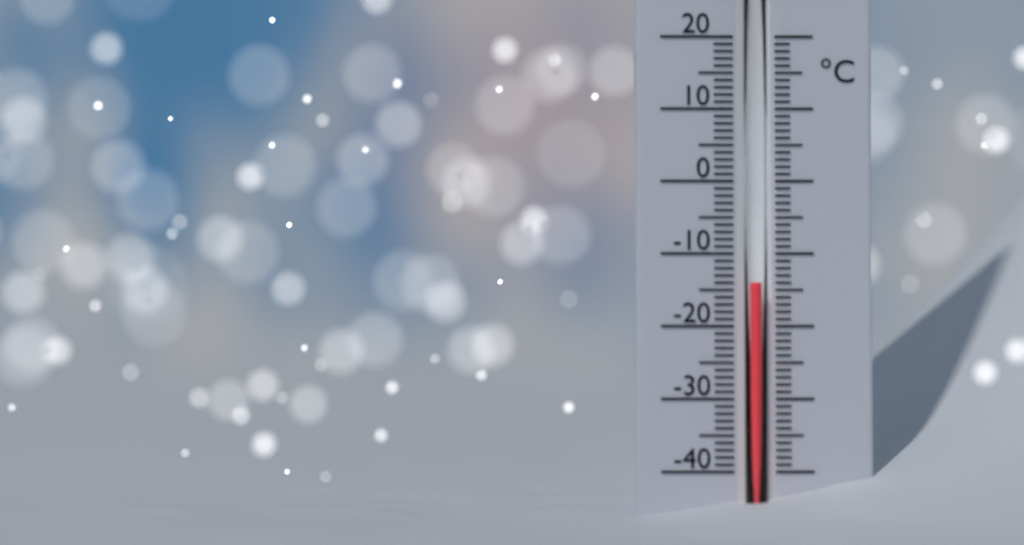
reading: -14 °C
